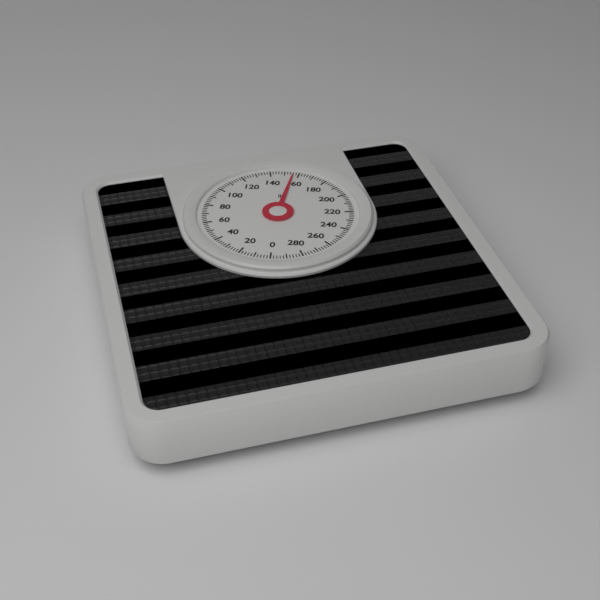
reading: 156 lb
